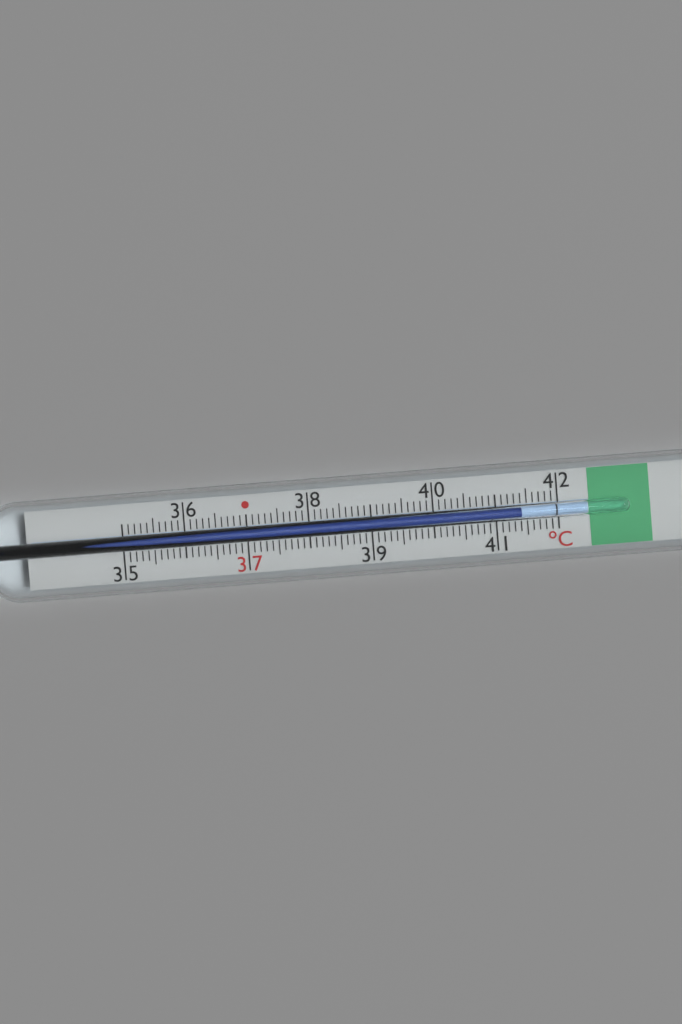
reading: 41.4 °C
